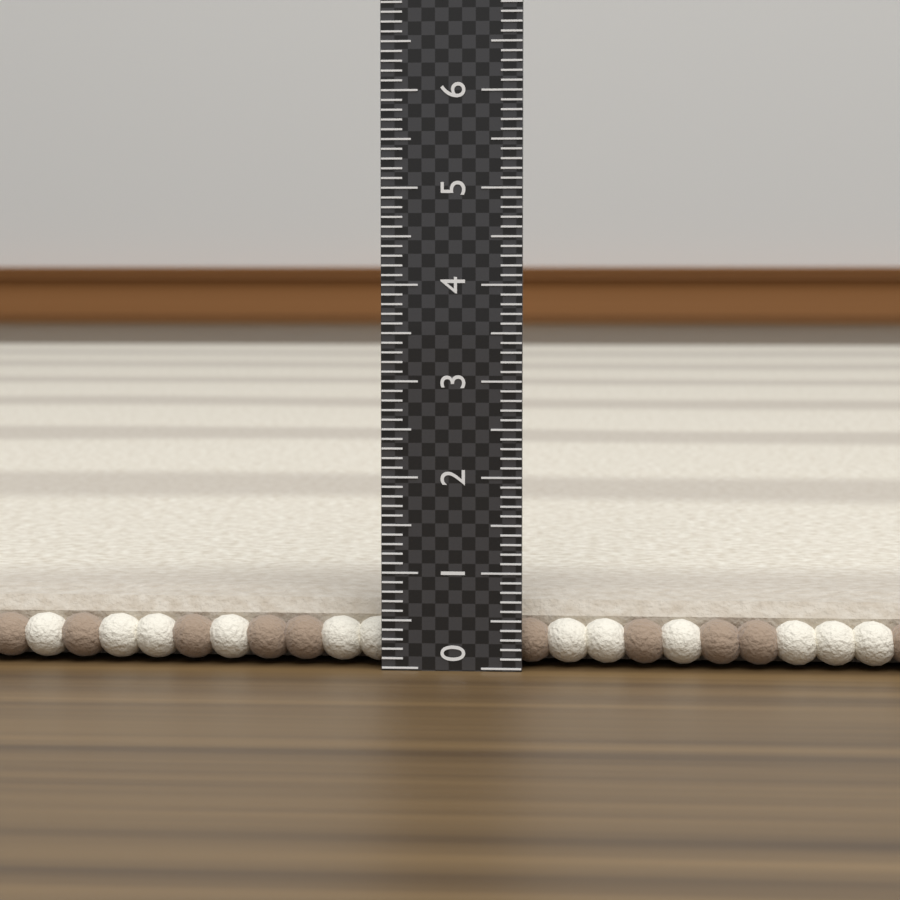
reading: 0.7 (no unit)
